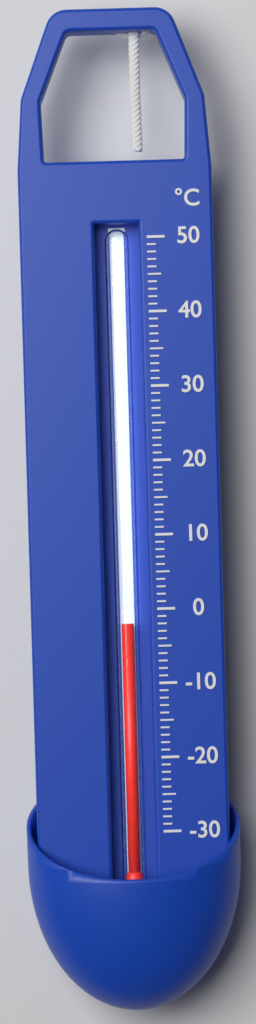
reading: -2 °C
